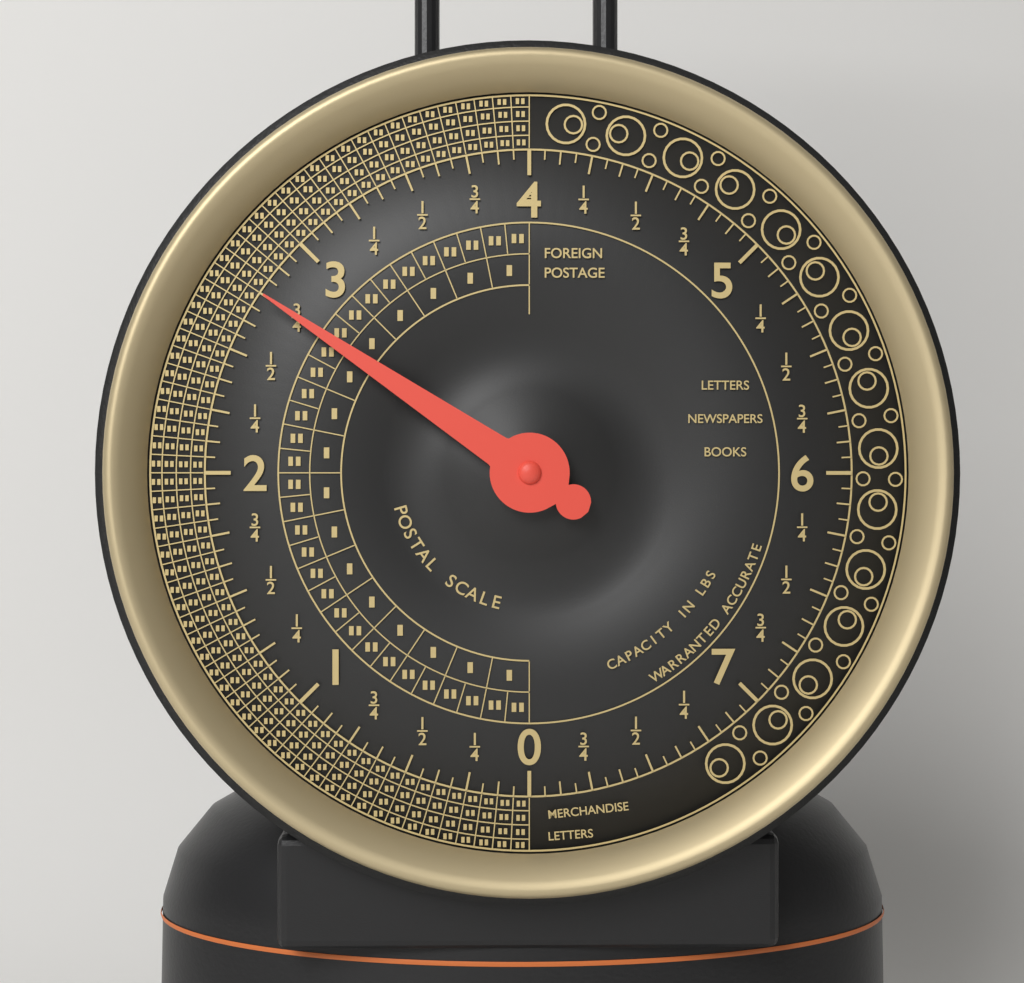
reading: 2.7500 lbs
